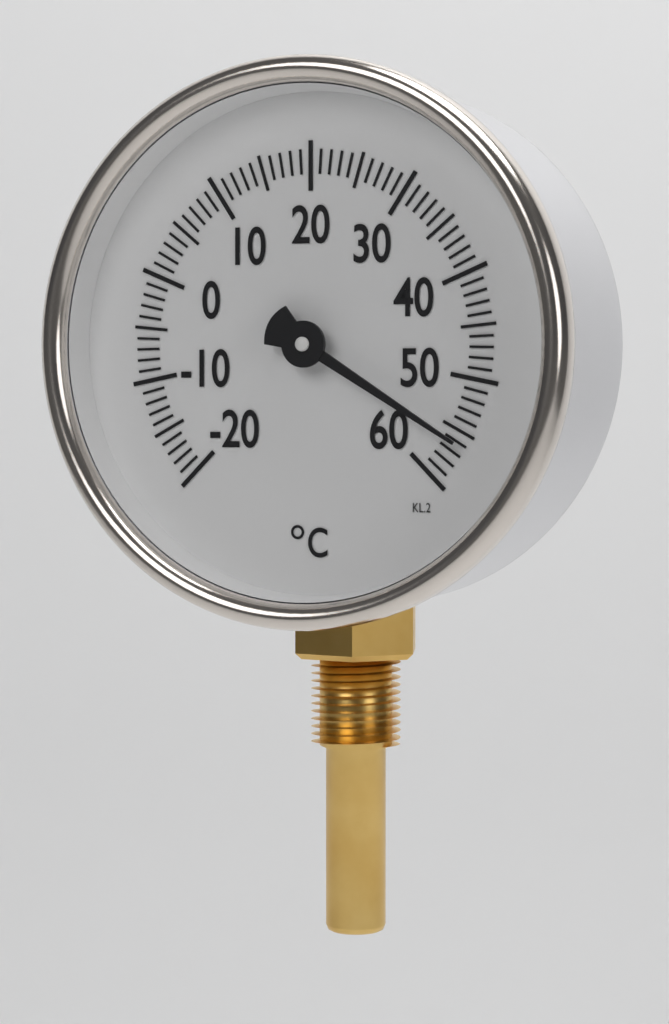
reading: 56 °C
